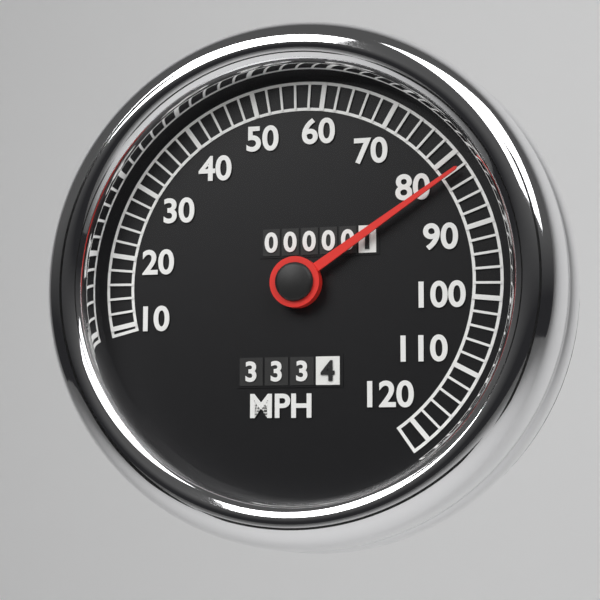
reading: 82 MPH
